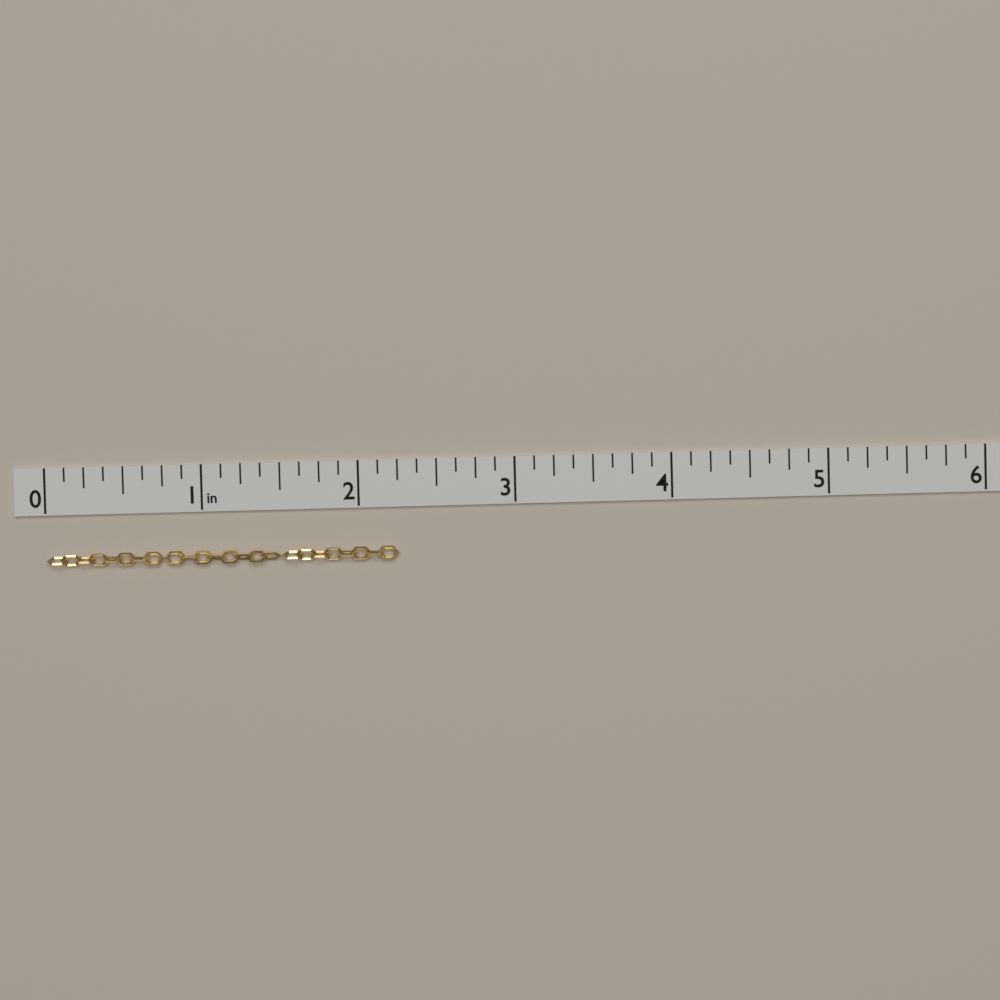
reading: 2.250 in
